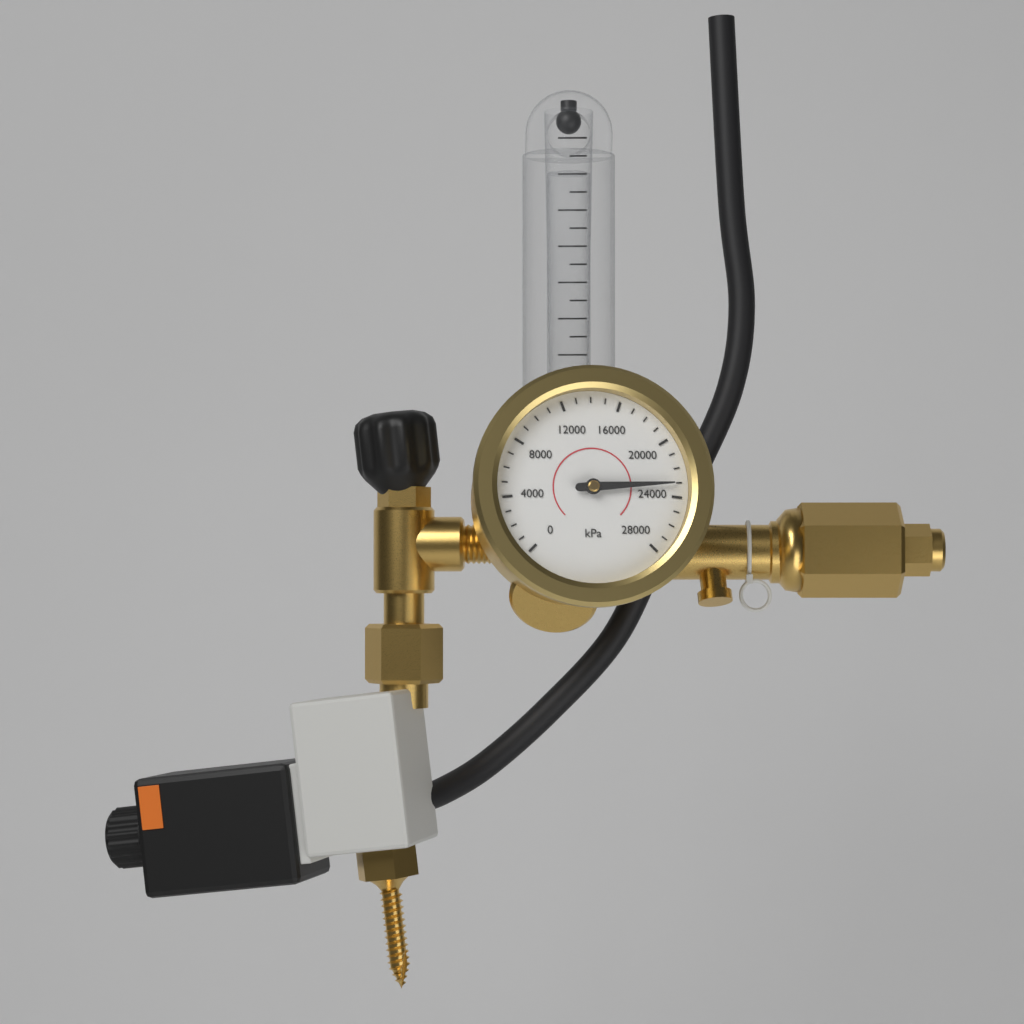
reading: 23000 kPa
